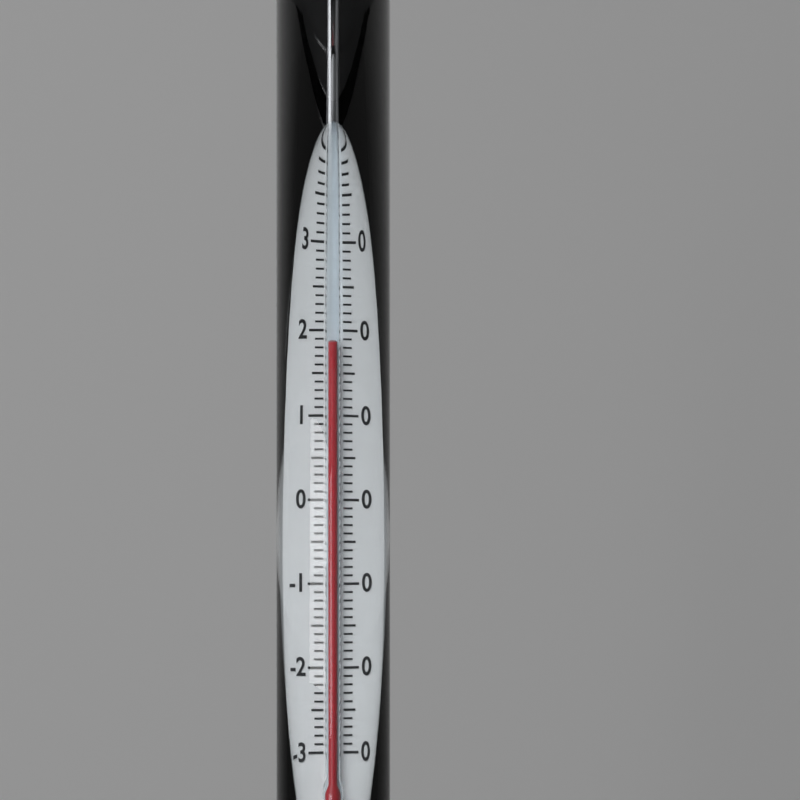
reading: 19 °C
